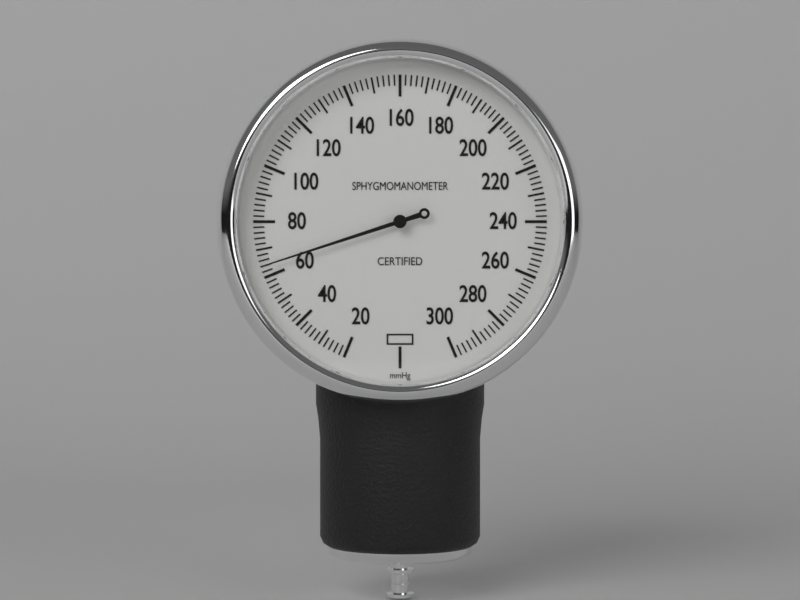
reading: 64 mmHg
